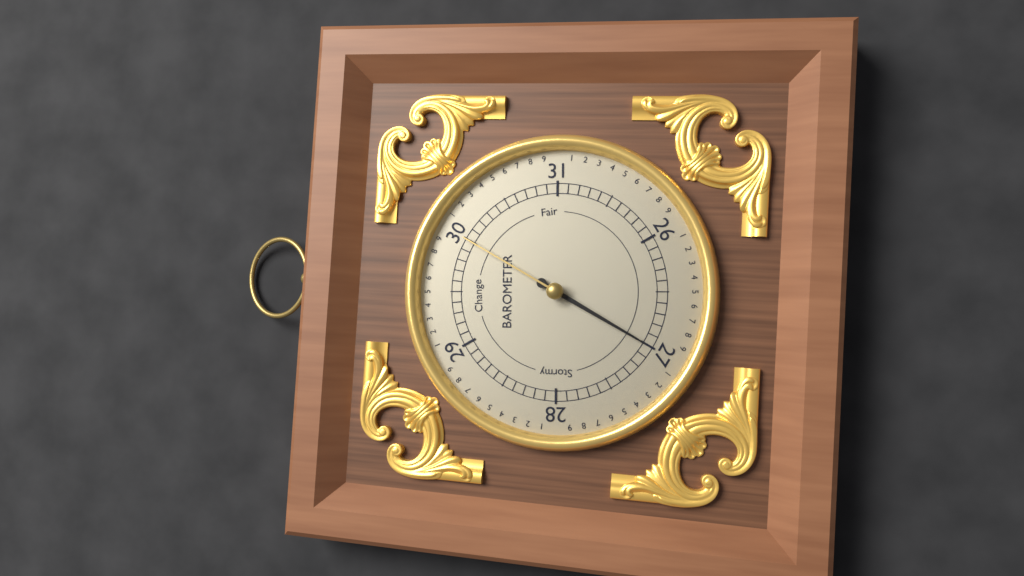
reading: 27.0 (no unit)
